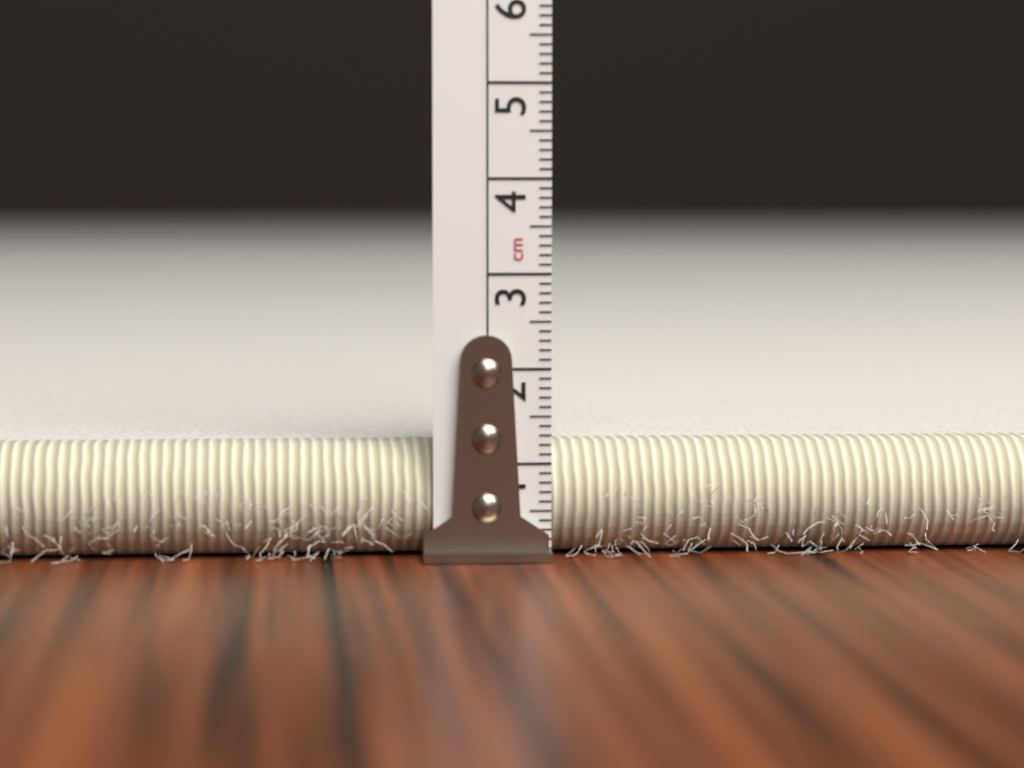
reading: 1.2 cm
